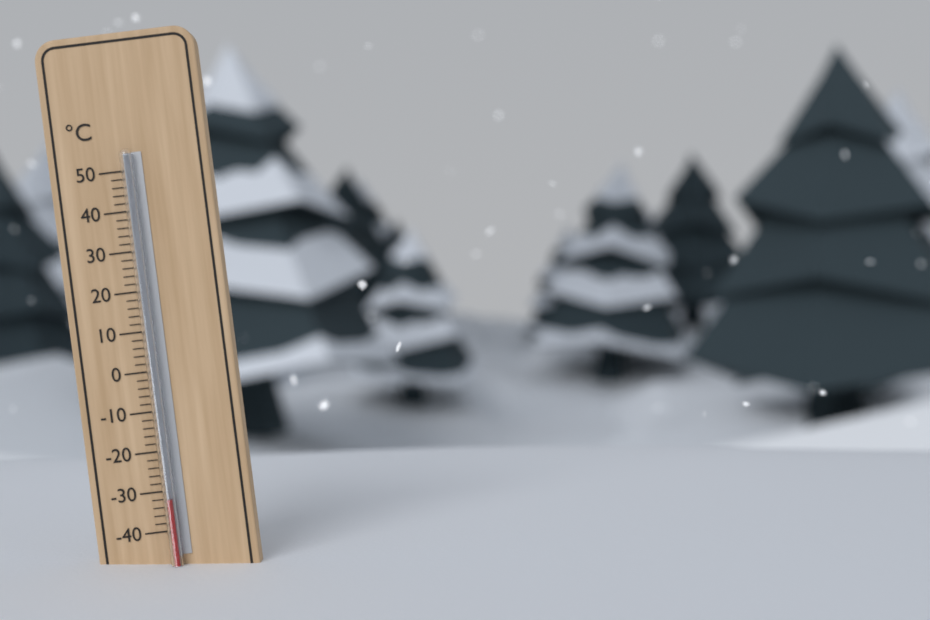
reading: -32 °C
